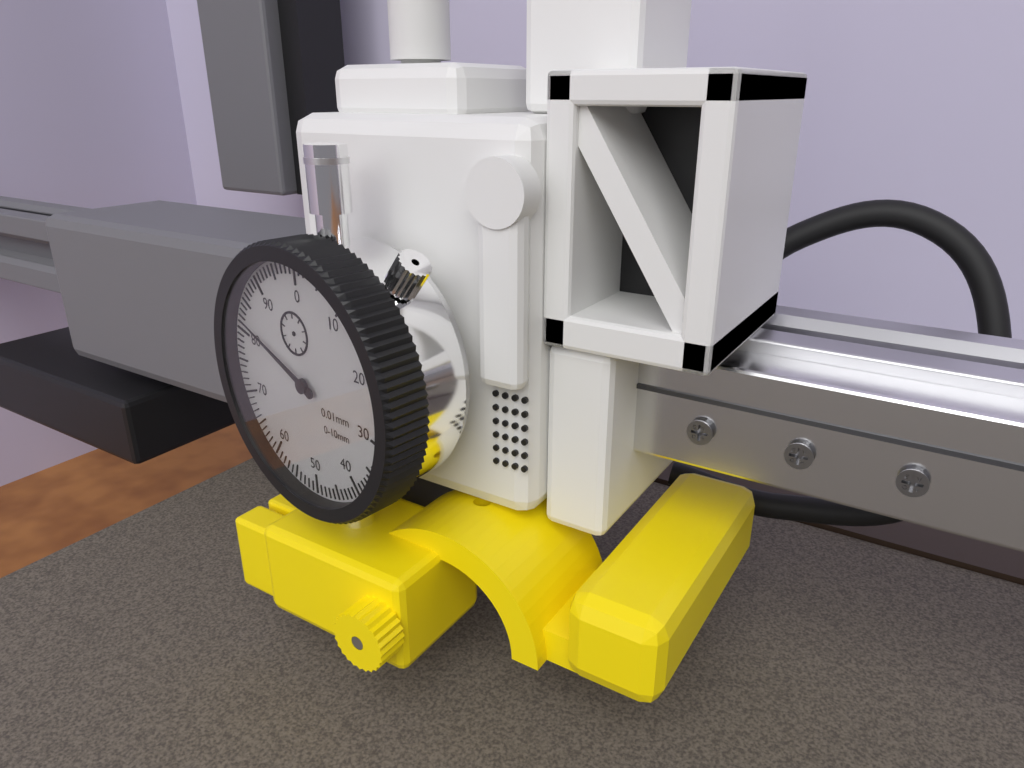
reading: 82 0.01mm
